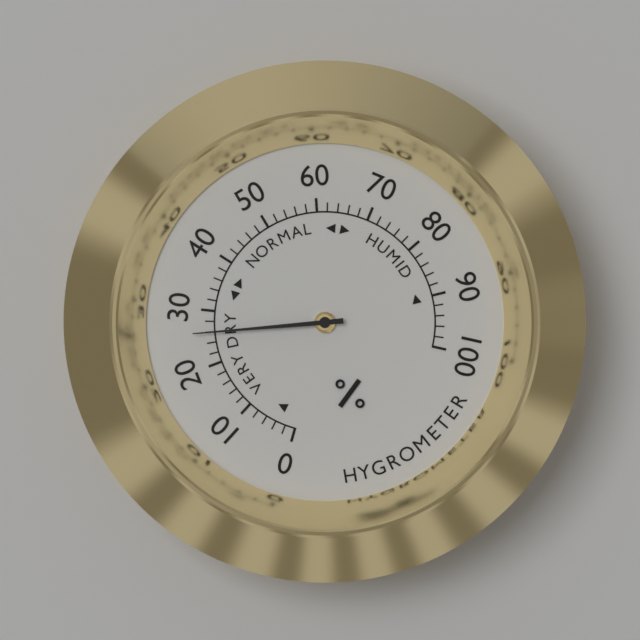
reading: 26 %
